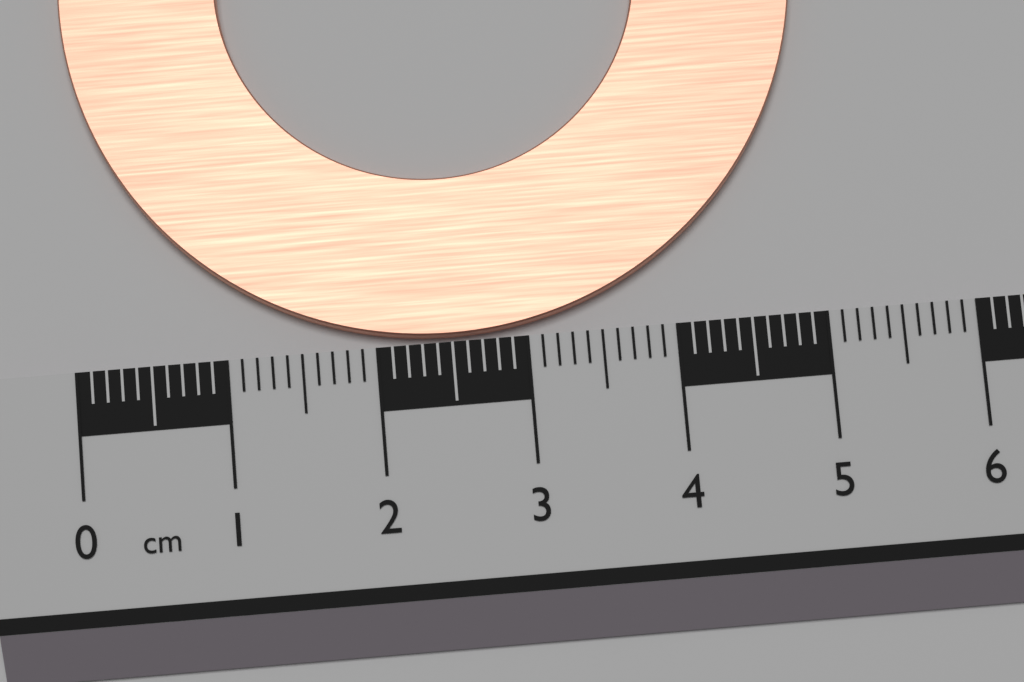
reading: 5.0 cm
